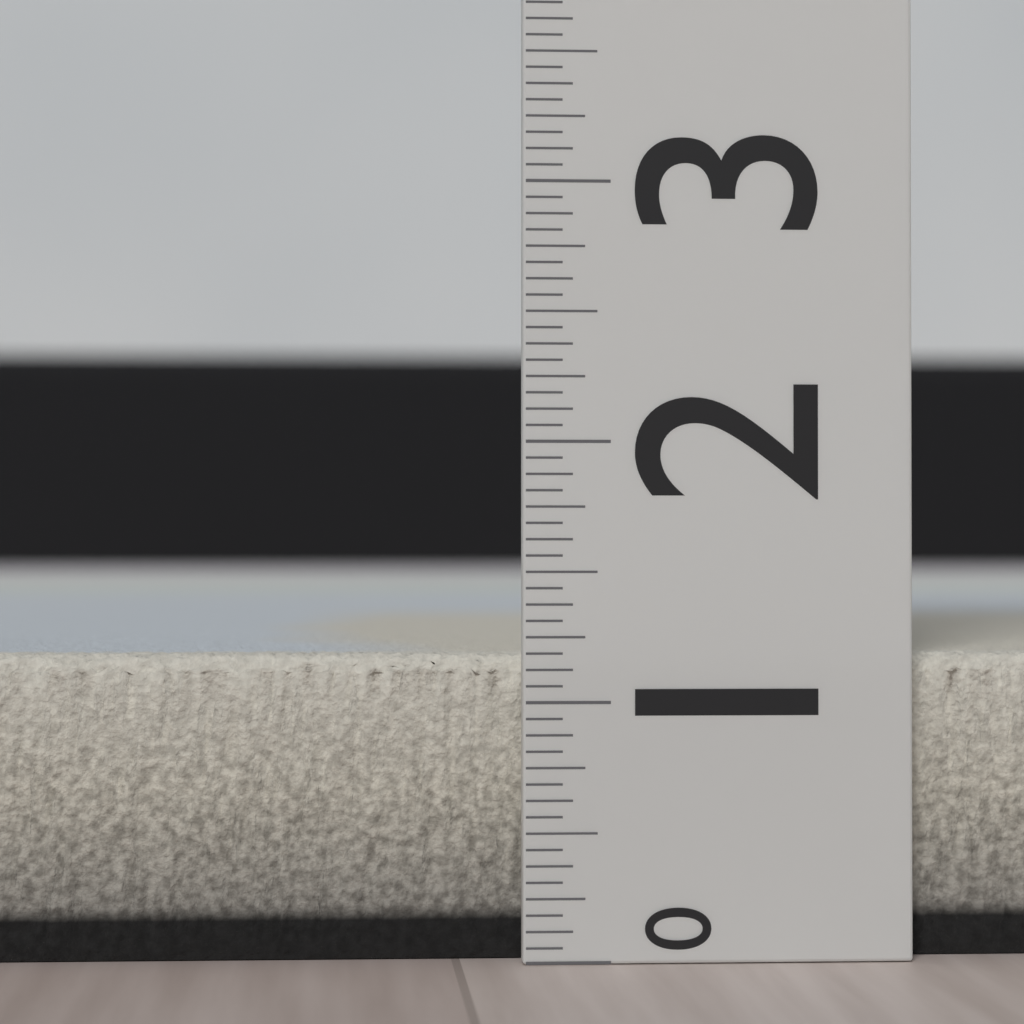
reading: 1.1875 (no unit)
